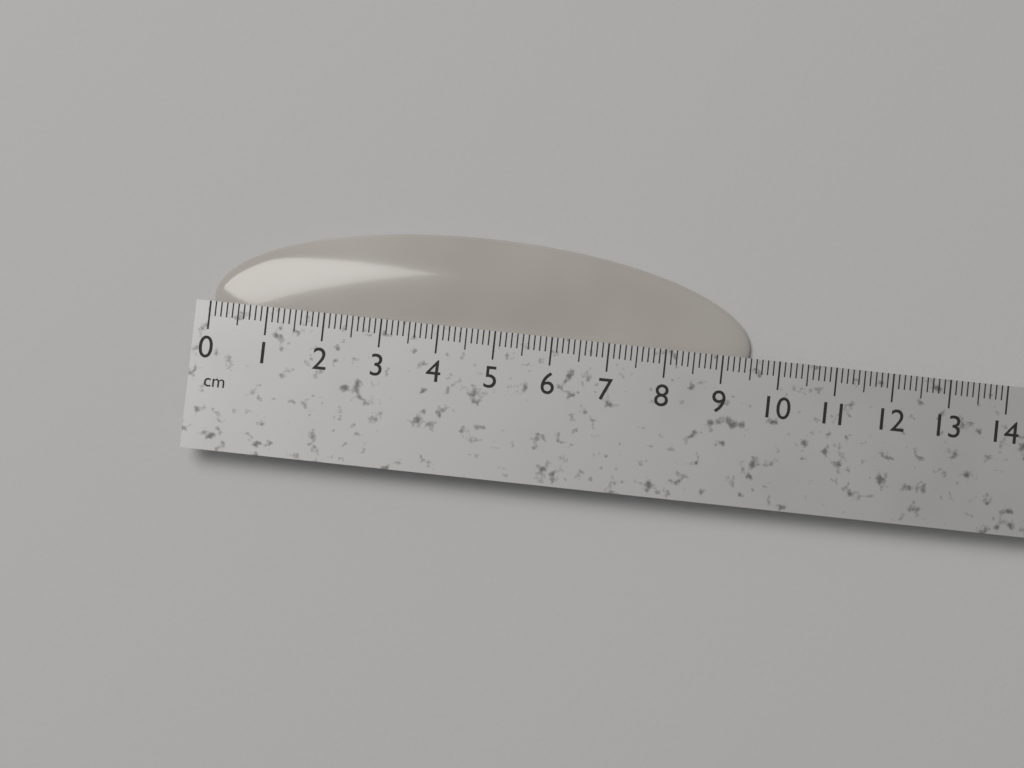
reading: 9.5 cm
